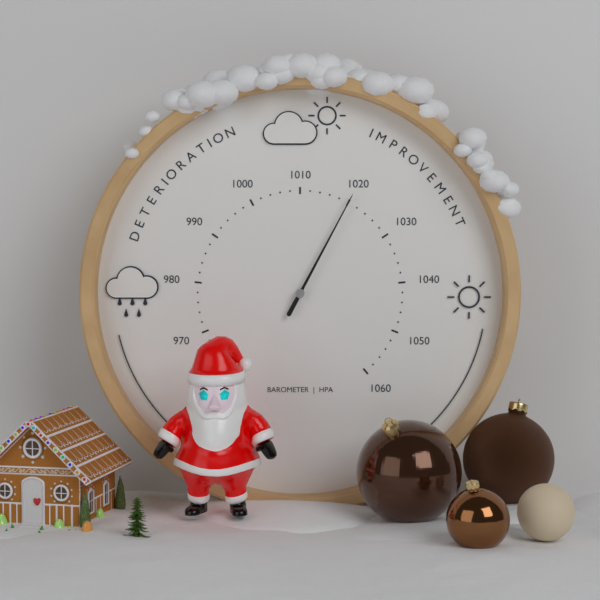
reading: 1020 hPa
